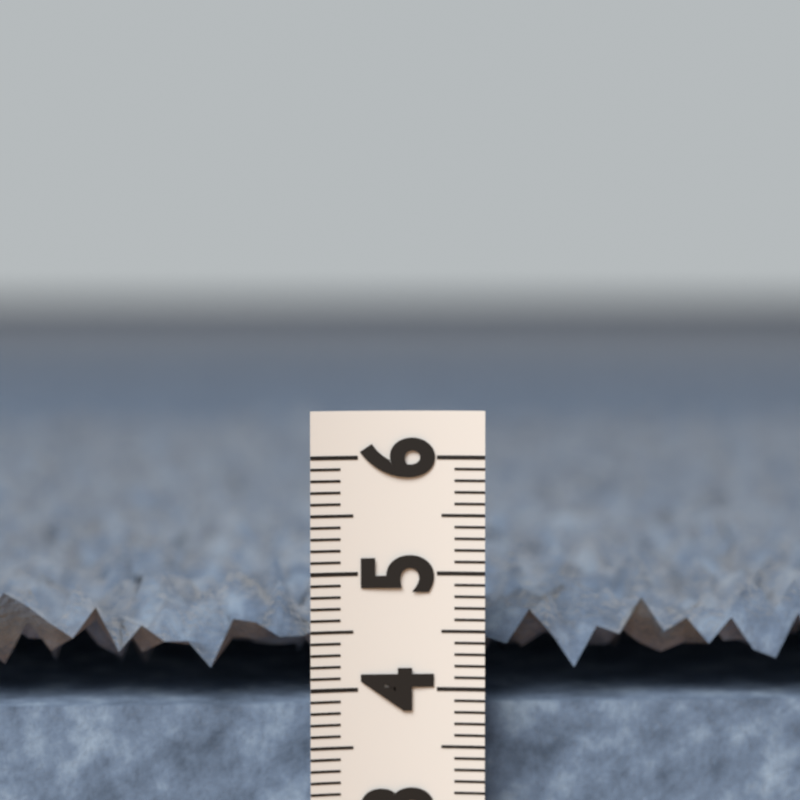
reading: 5.0 (no unit)
